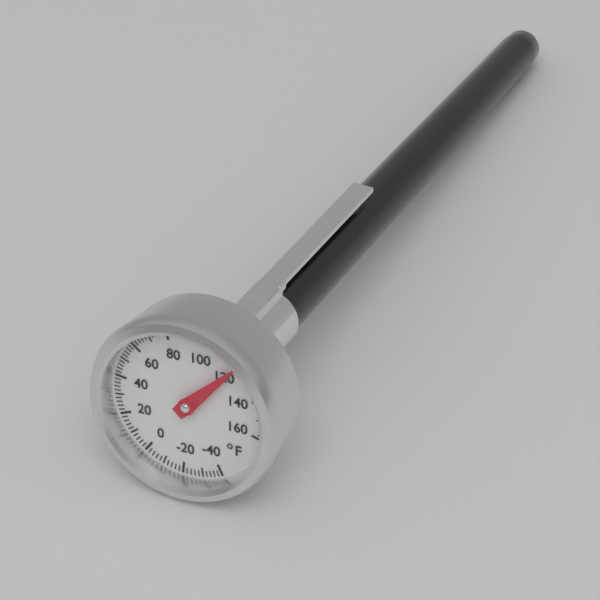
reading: 120 °F
